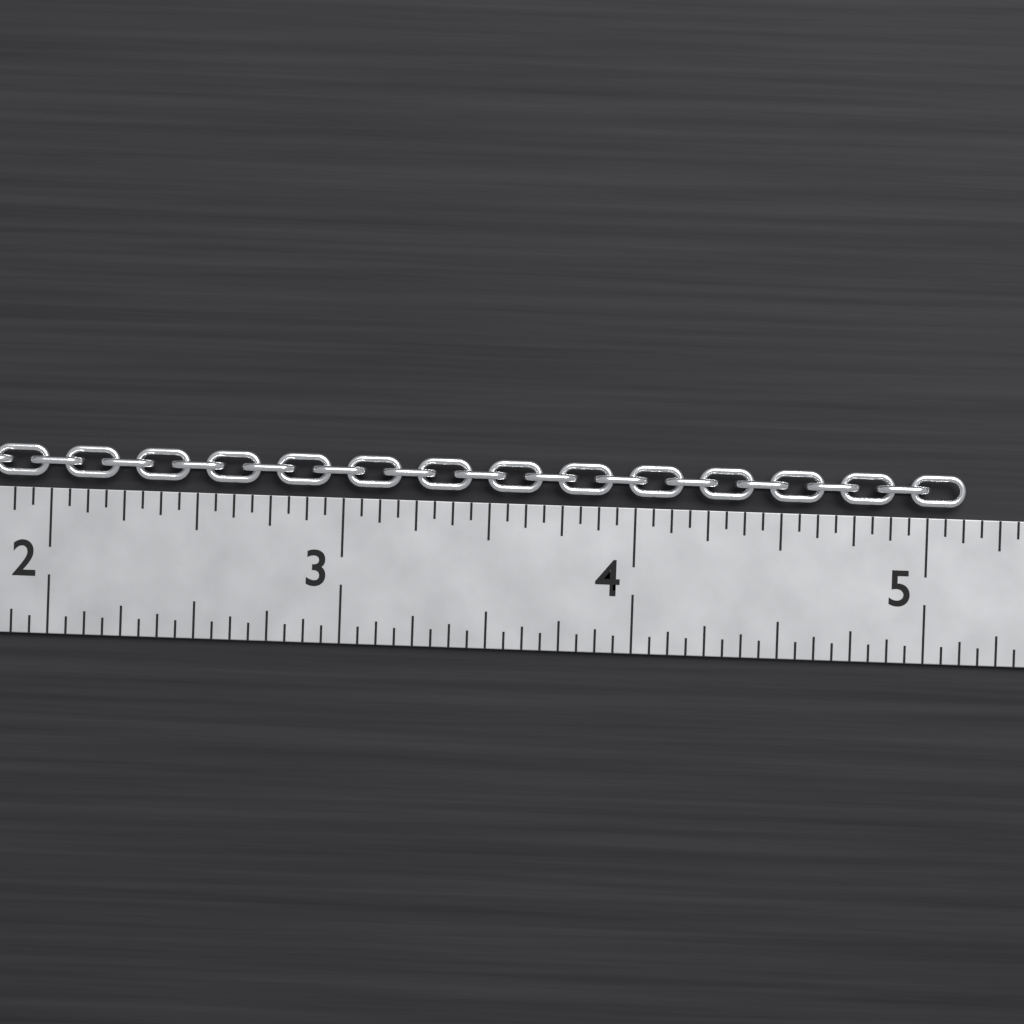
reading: 5.1250 in
